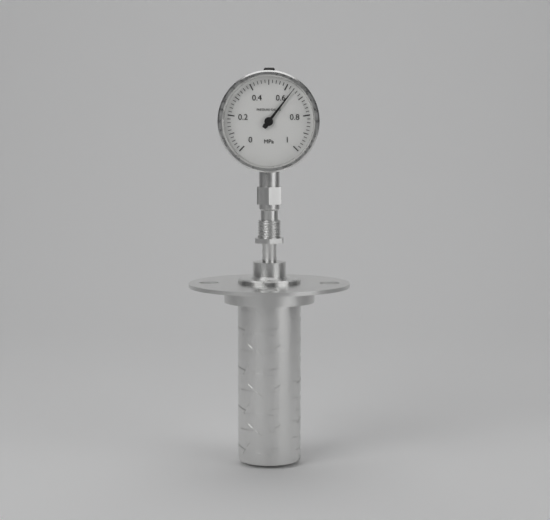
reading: 0.64 MPa
